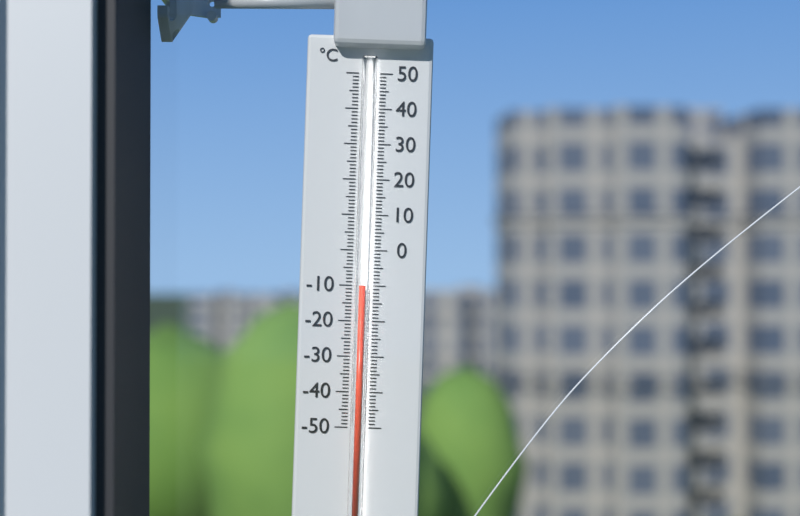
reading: -10 °C
